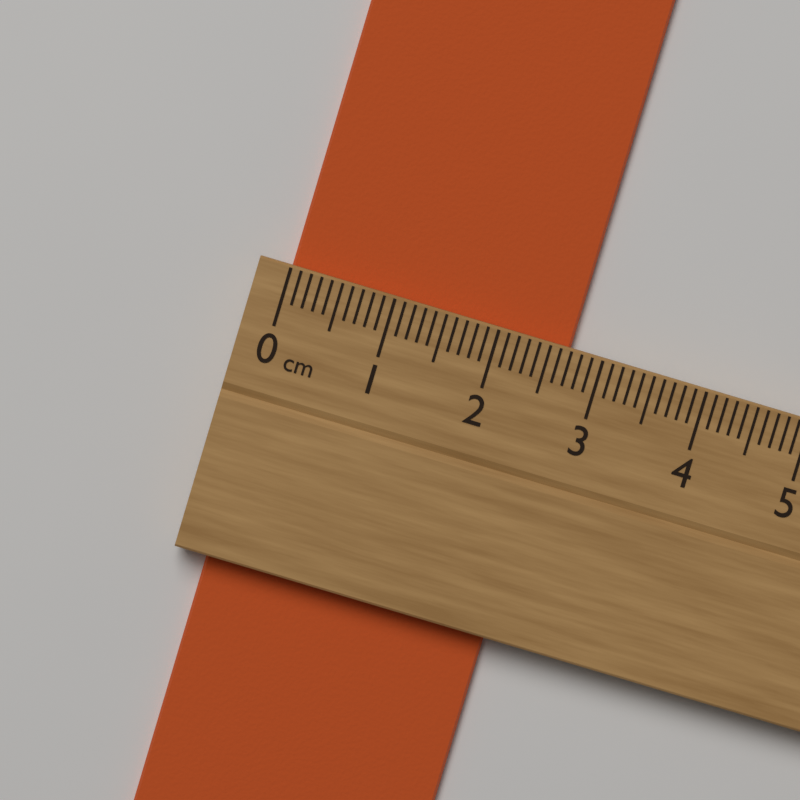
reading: 2.7 cm
